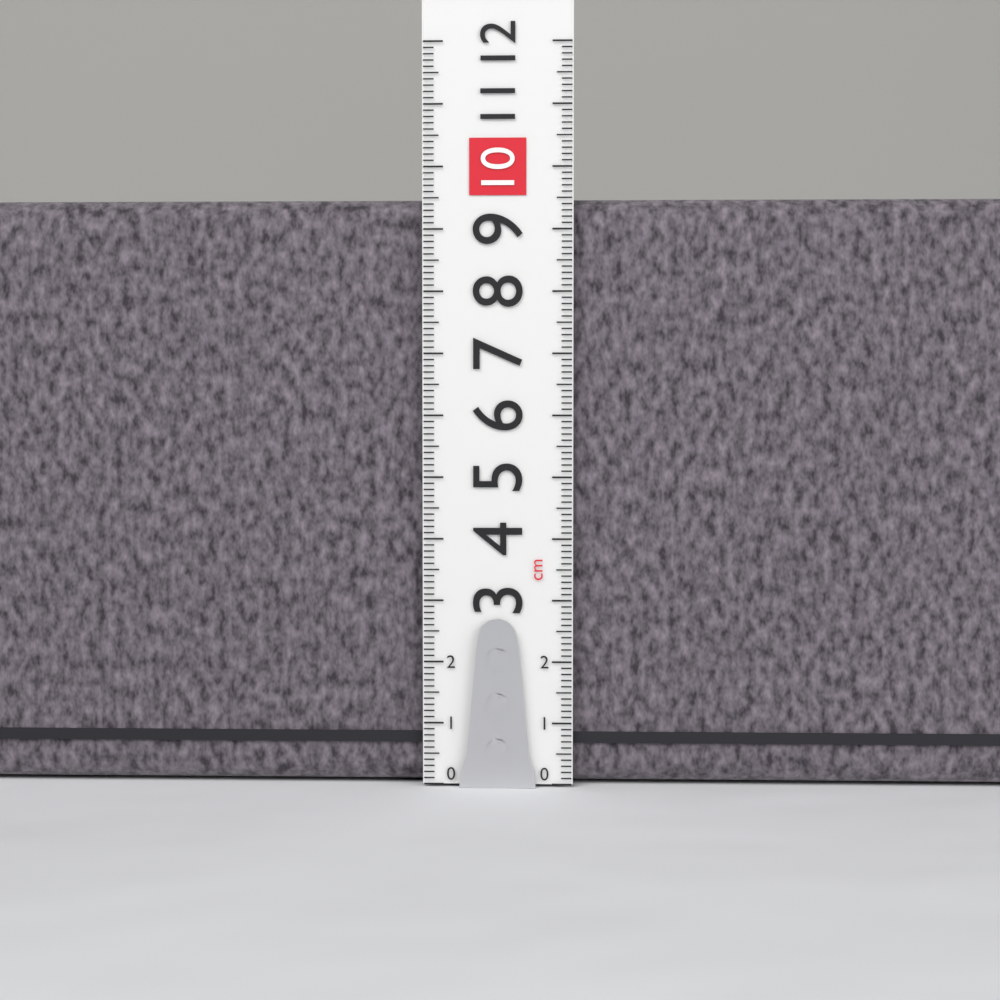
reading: 9.5 cm
